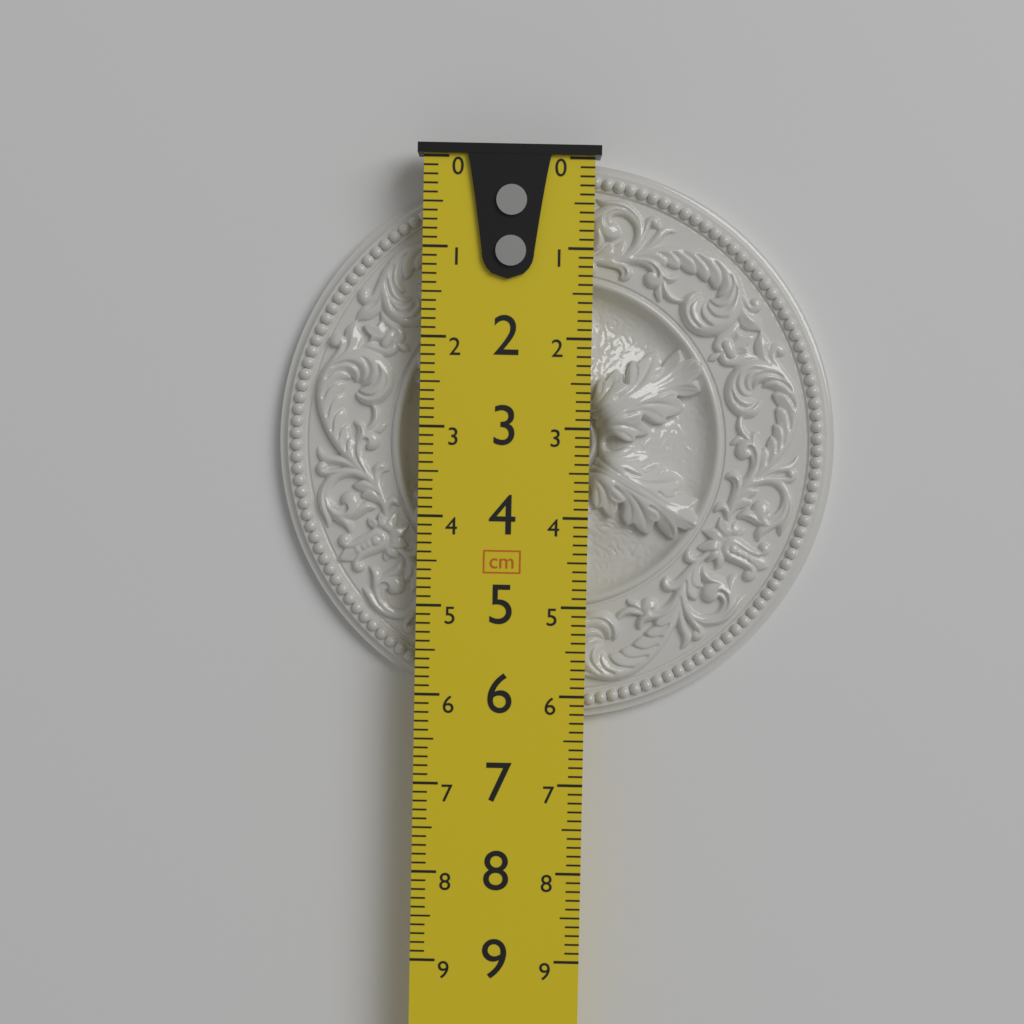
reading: 6.3 cm
